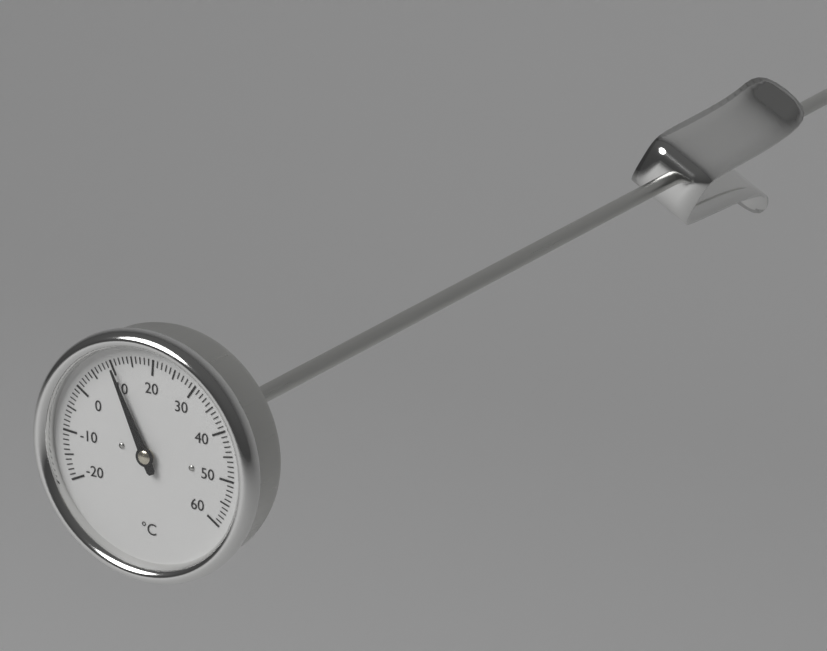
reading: 10 °C
